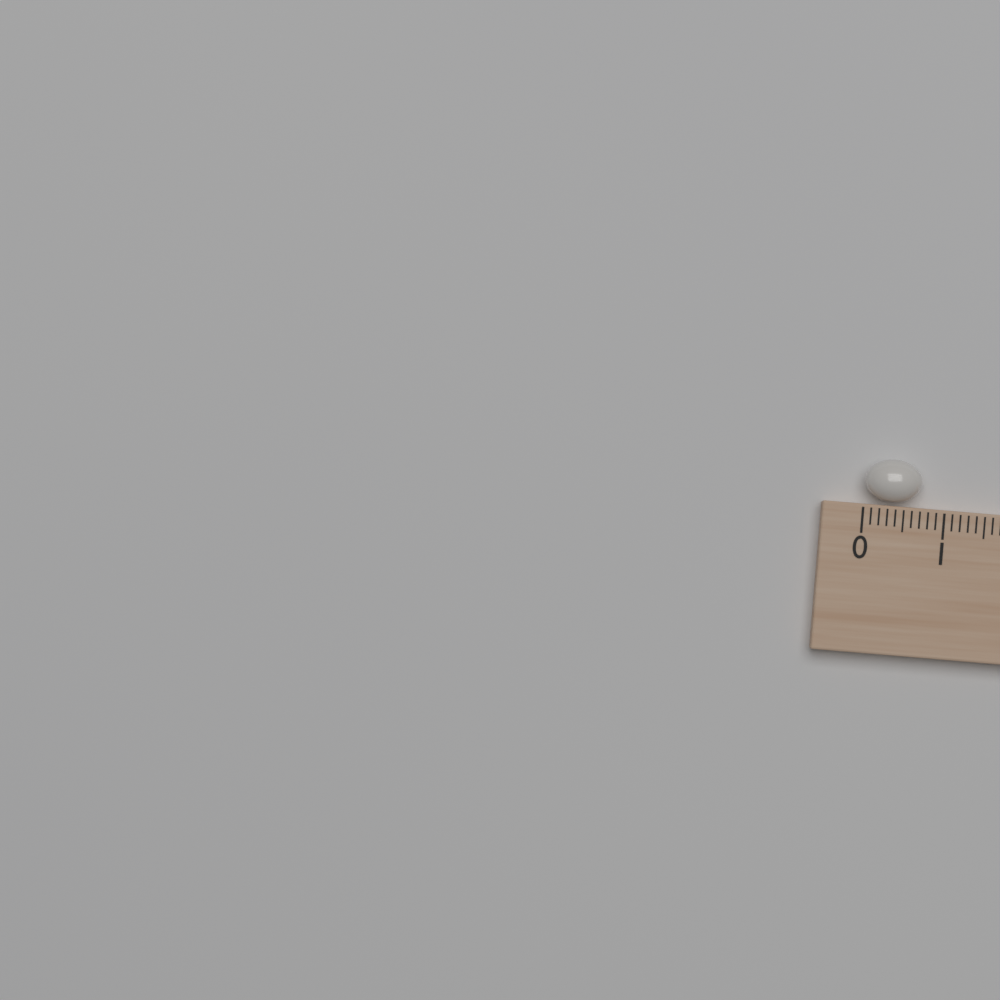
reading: 0.7 (no unit)
